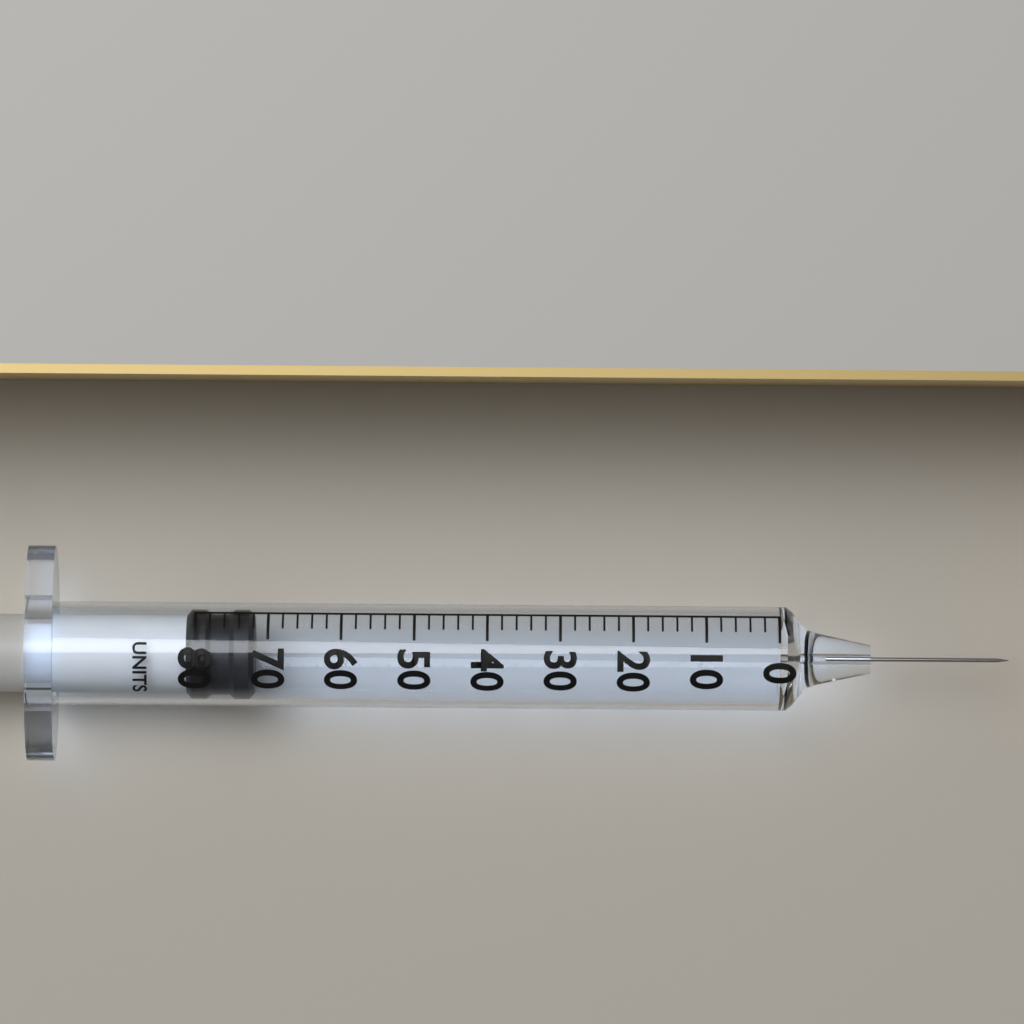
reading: 72 units
